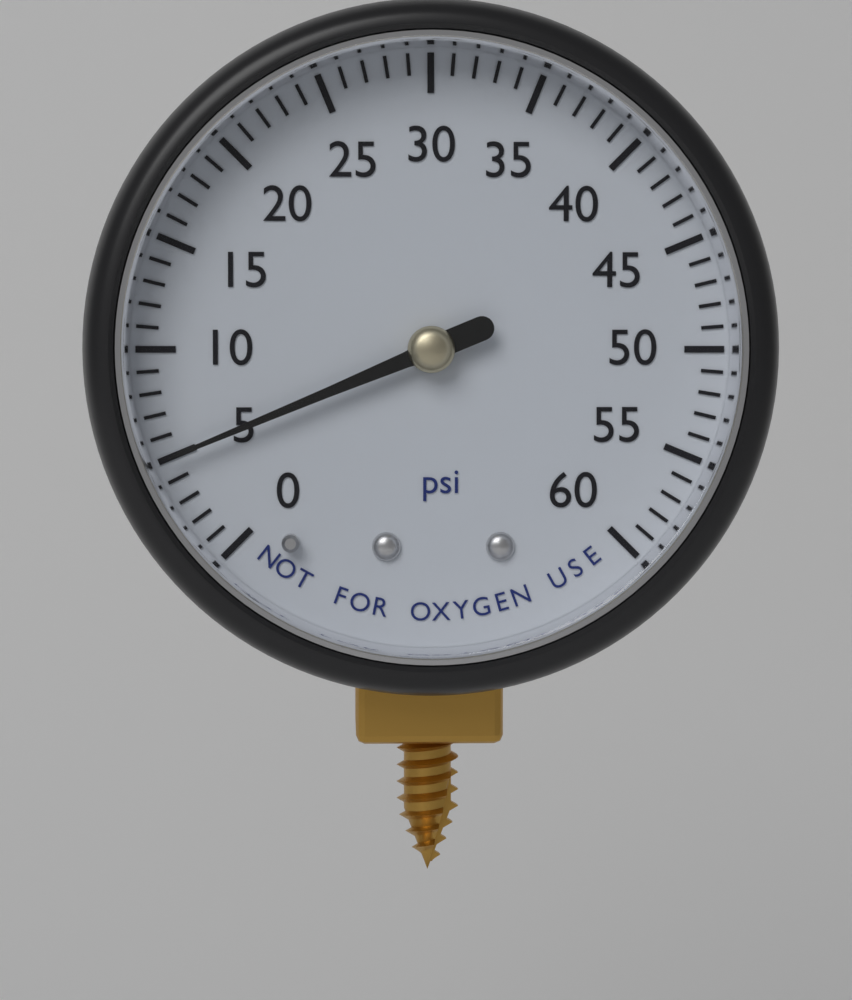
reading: 5 psi
